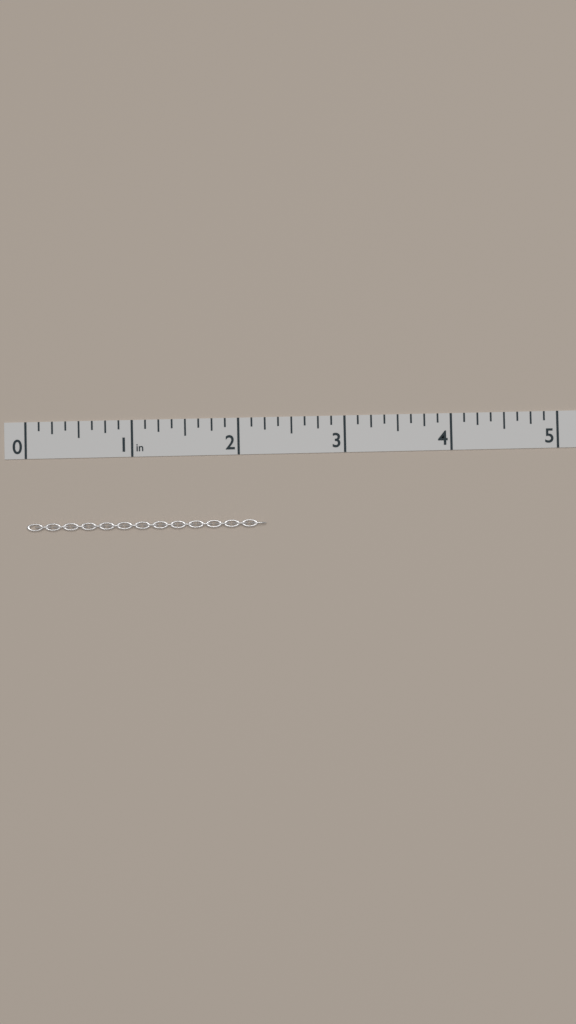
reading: 2.250 in
